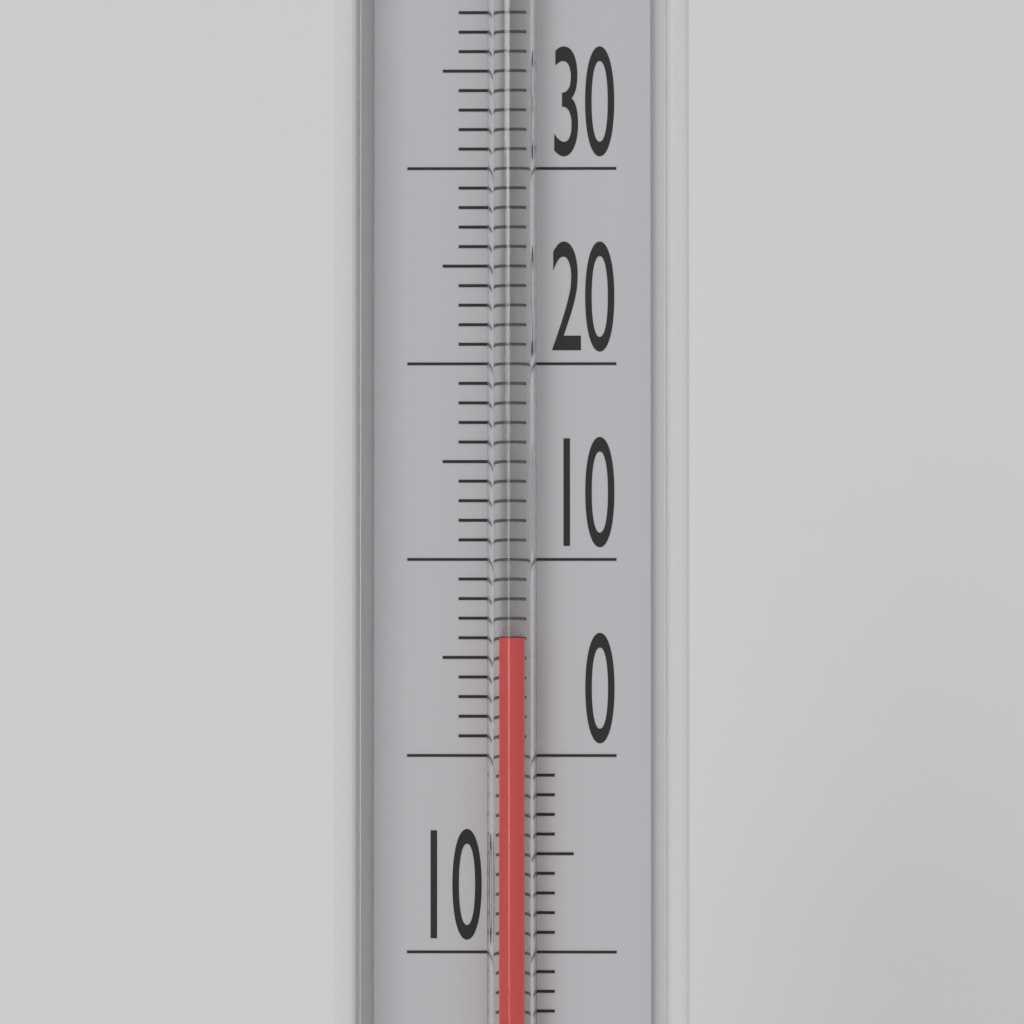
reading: 6 °C
